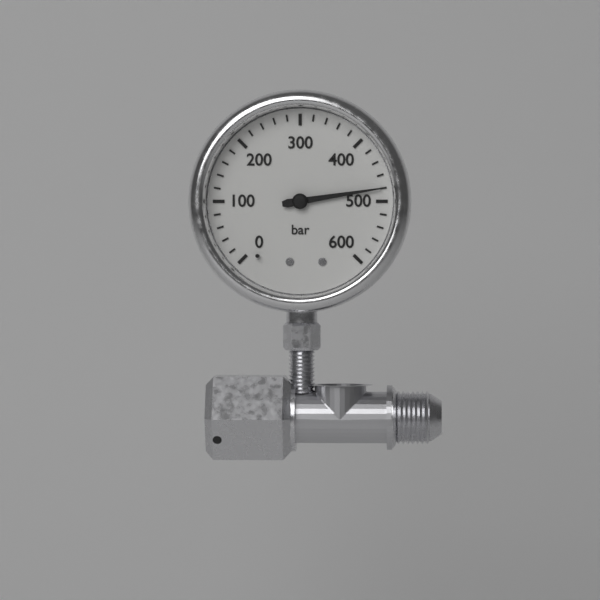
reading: 480 bar
